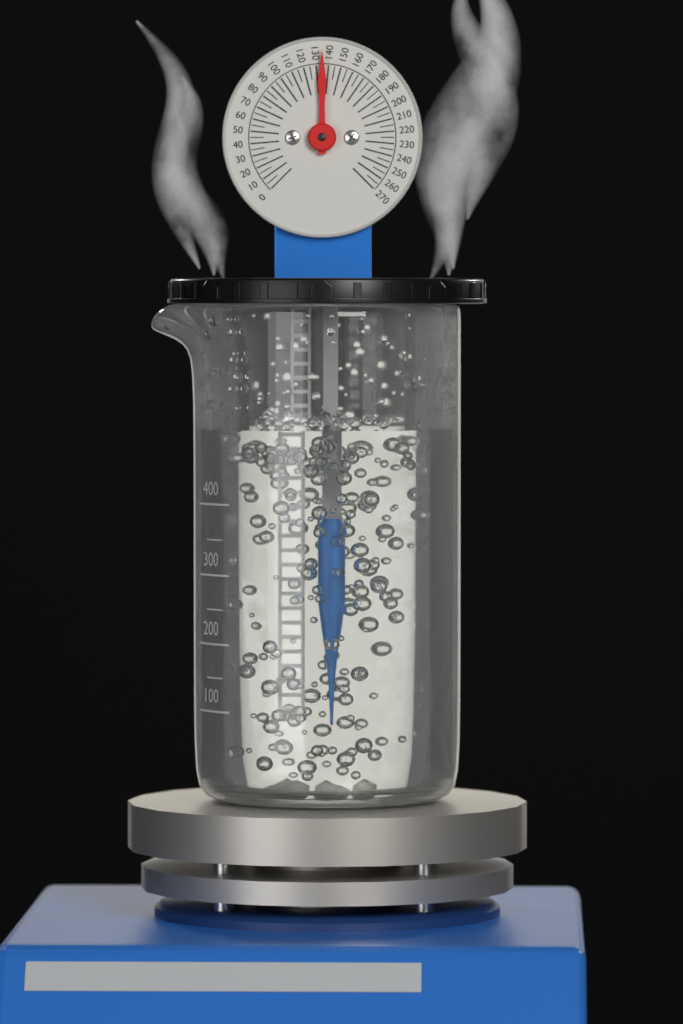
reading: 135 (no unit)
